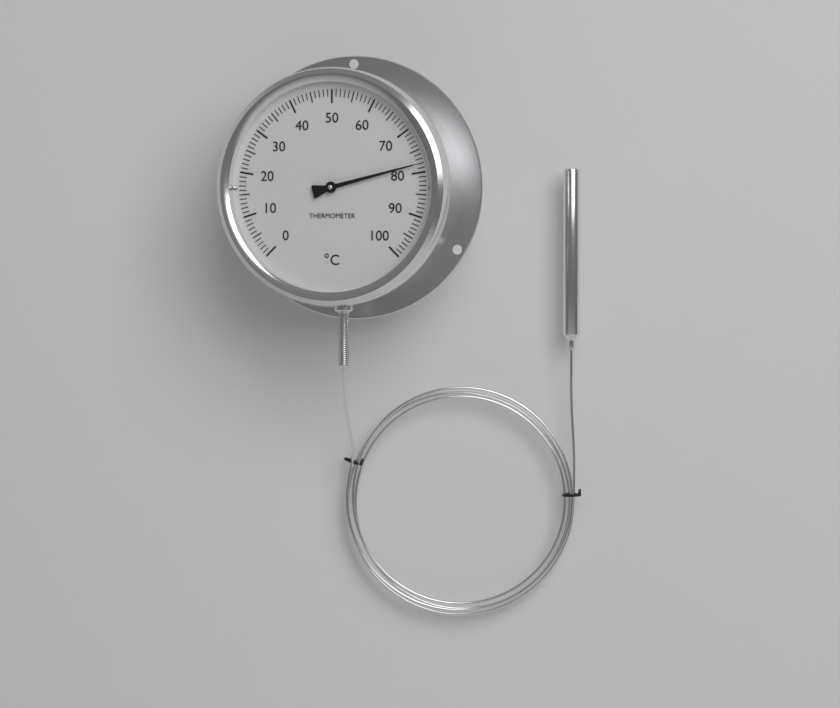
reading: 78 °C
